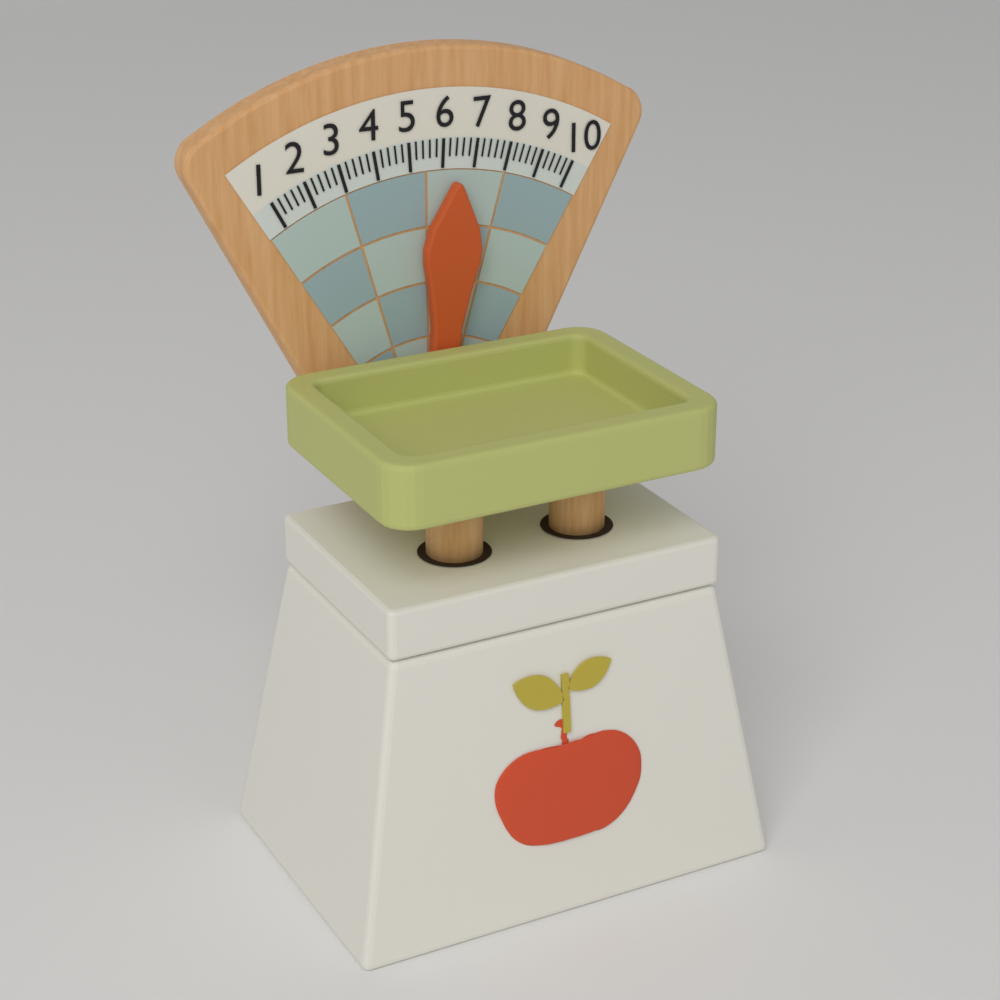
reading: 6.4 (no unit)
